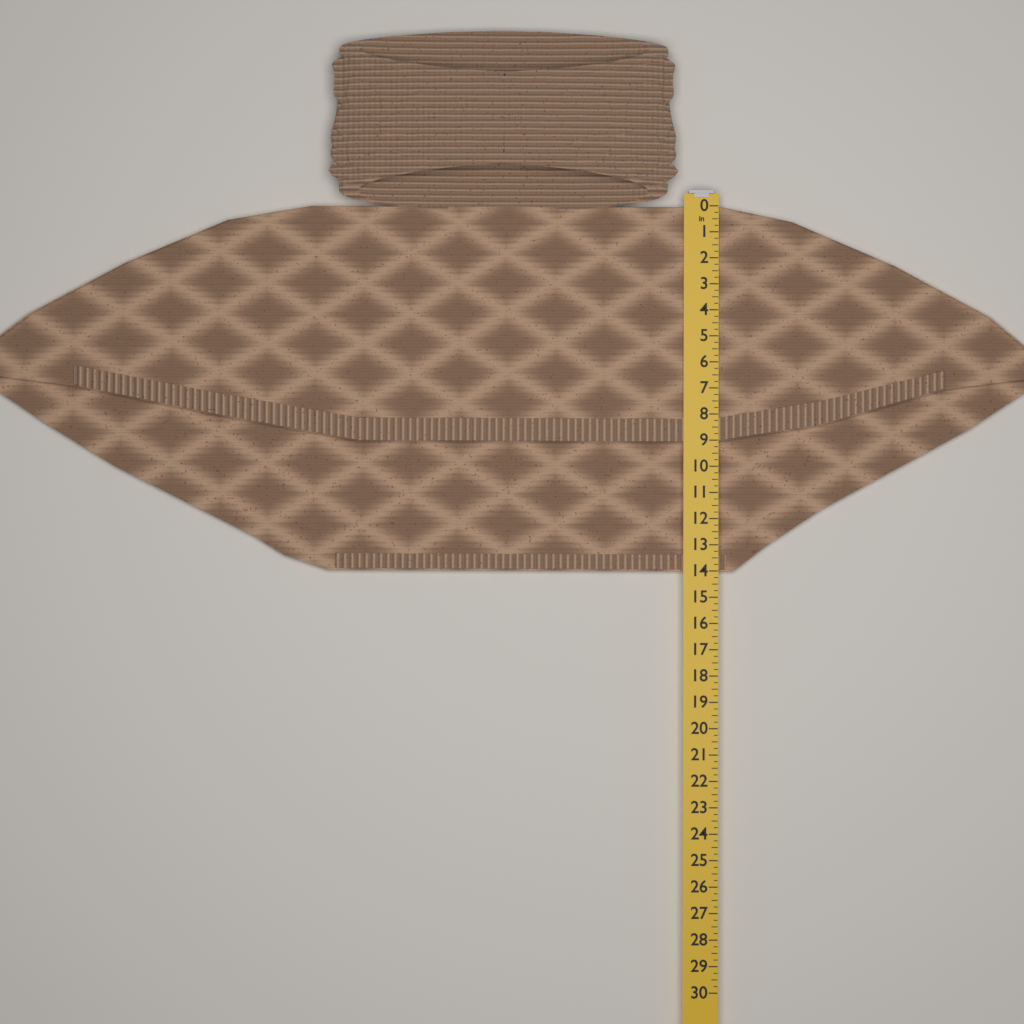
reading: 14.00 in
